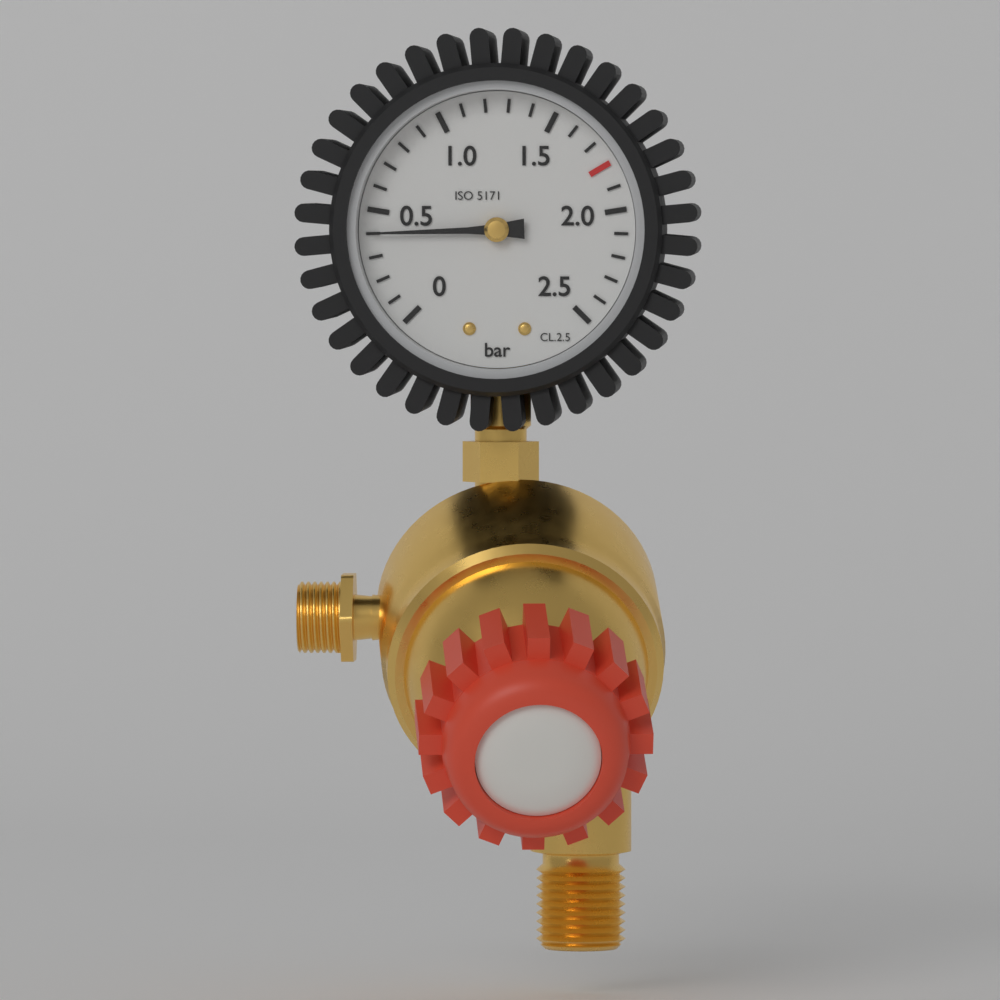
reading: 0.4 bar
